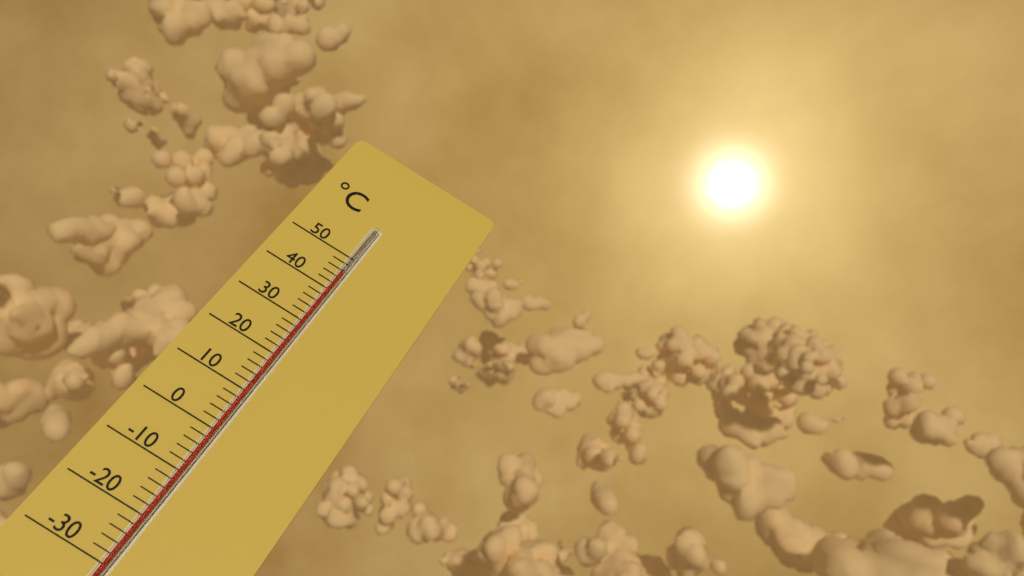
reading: 45 °C
